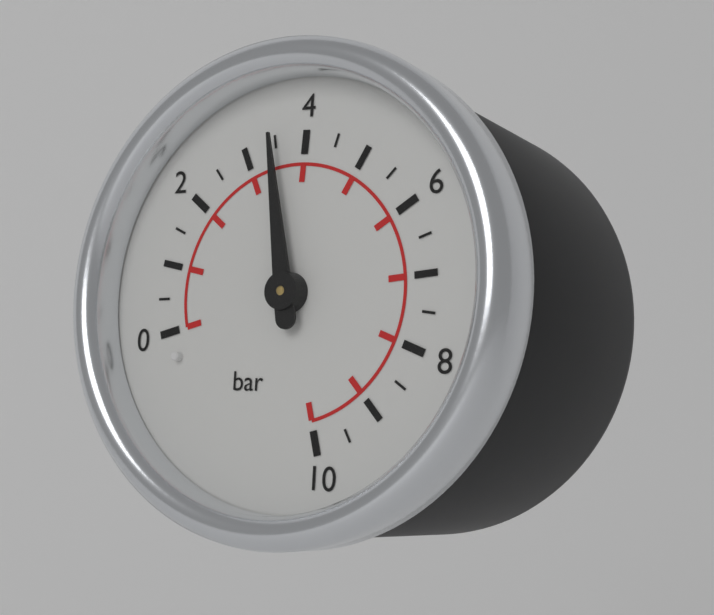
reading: 3.5 bar
